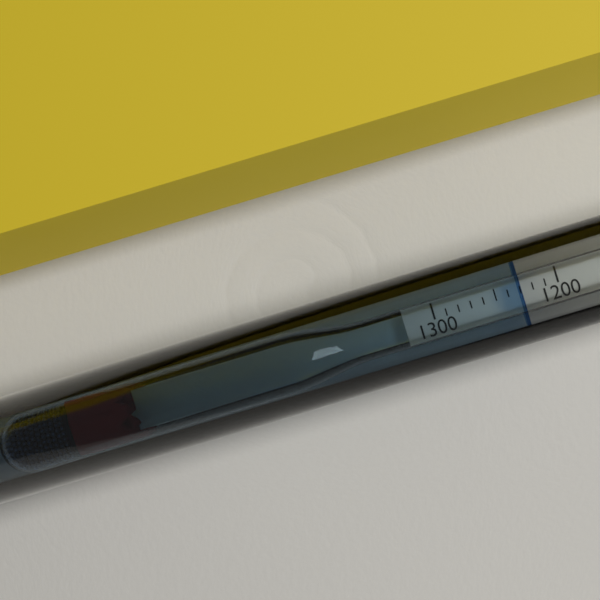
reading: 1230 (no unit)
